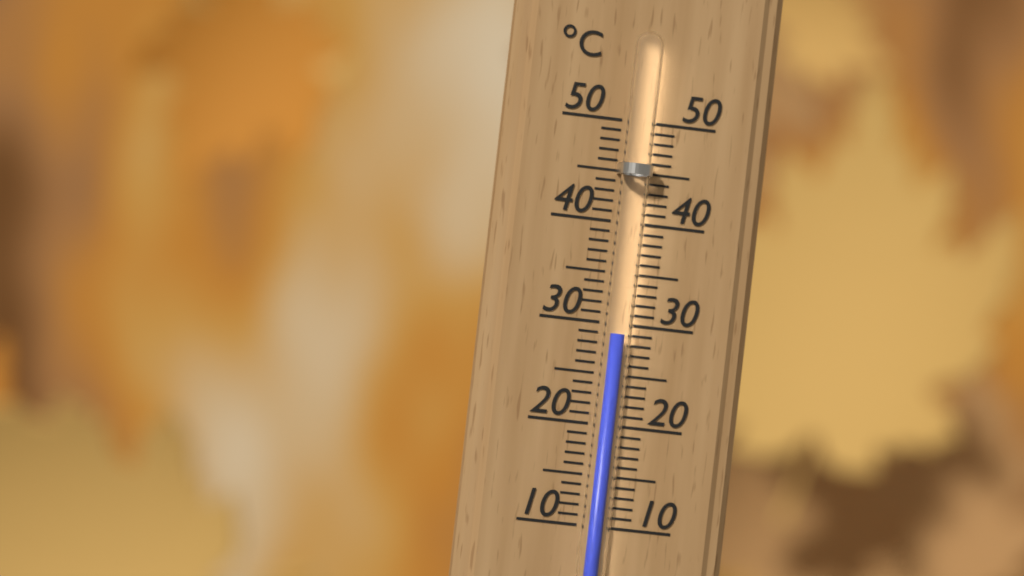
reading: 29 °C
